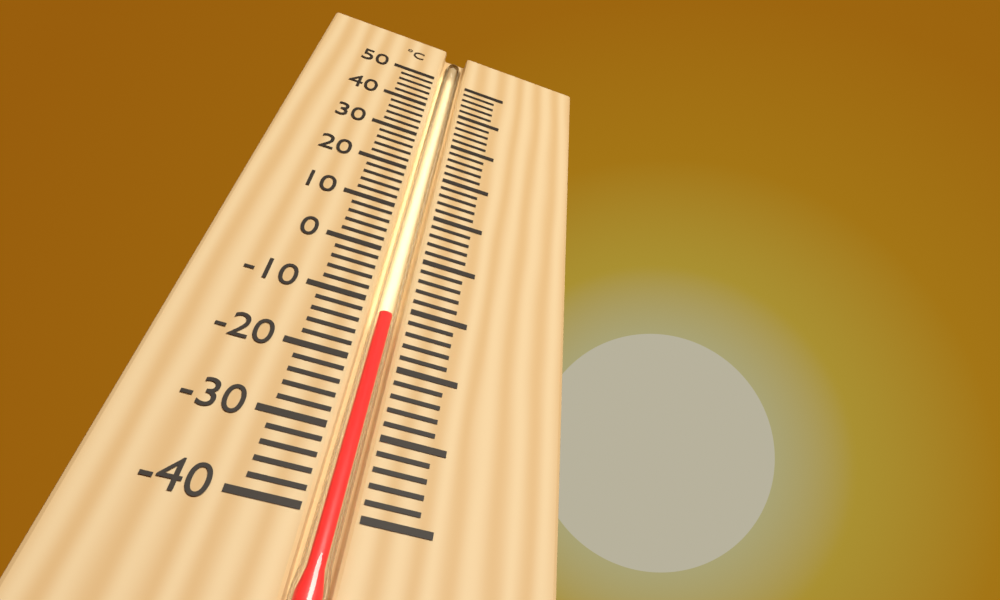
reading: -12 °C
